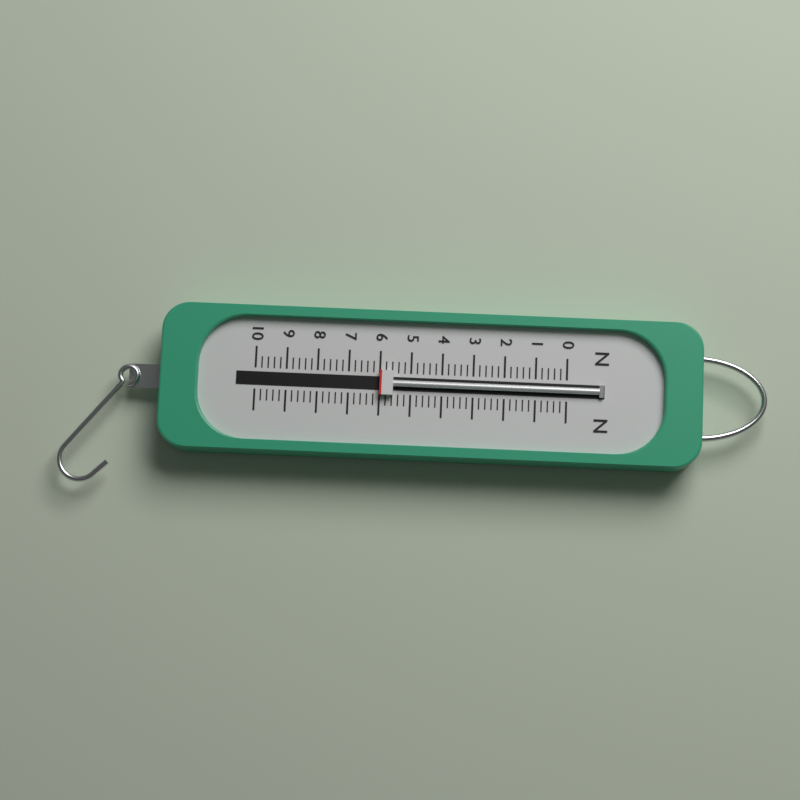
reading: 6.0 N
